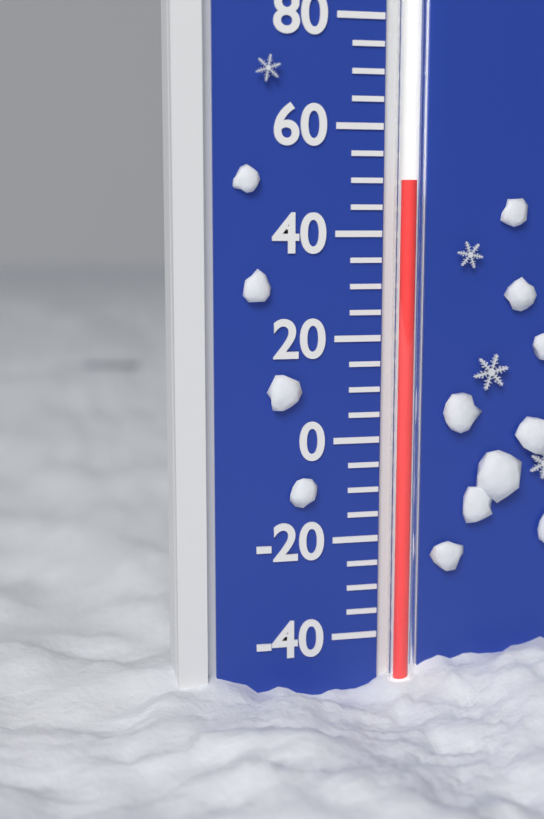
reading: 50 °F
